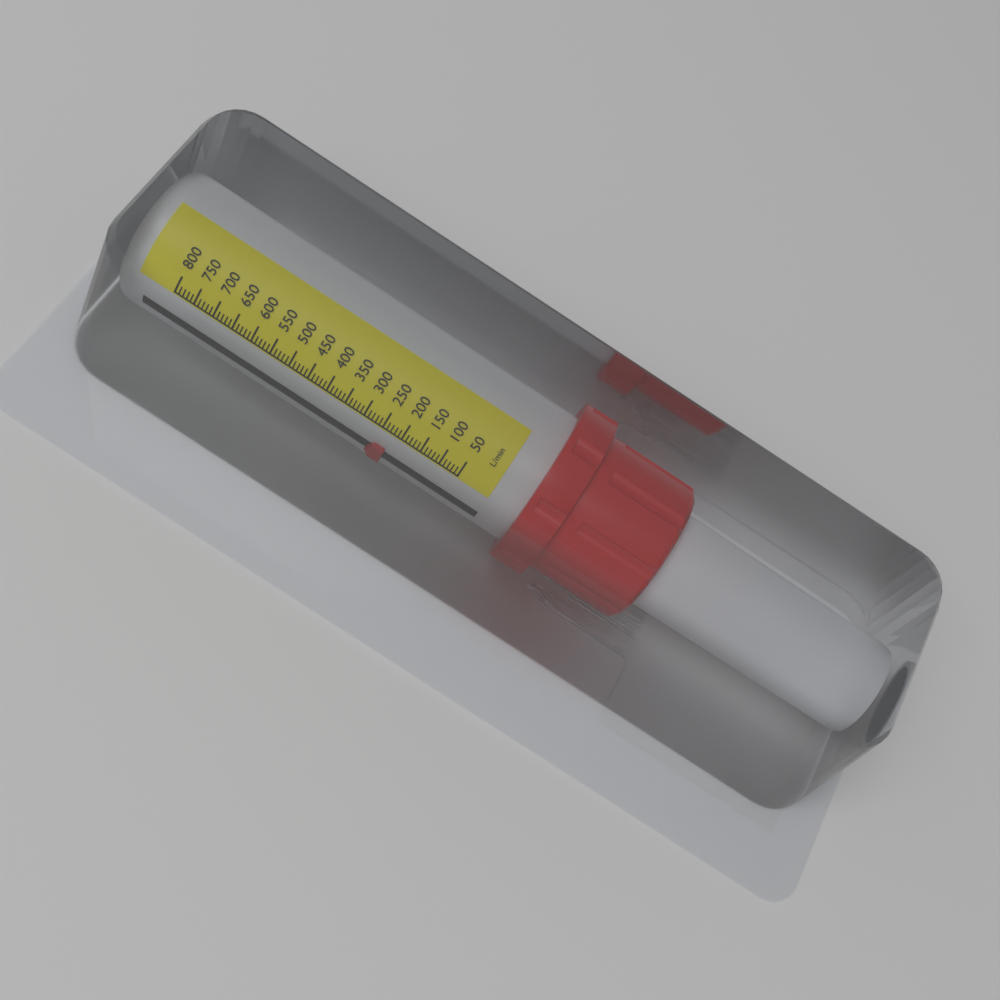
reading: 220 L/min
